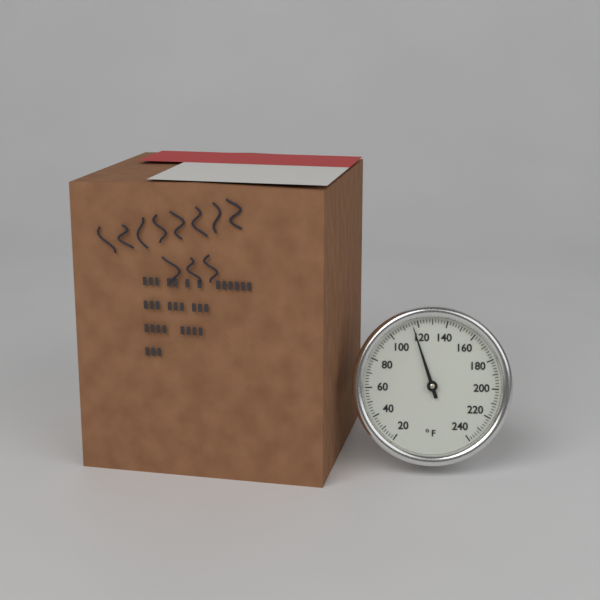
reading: 116 °F
